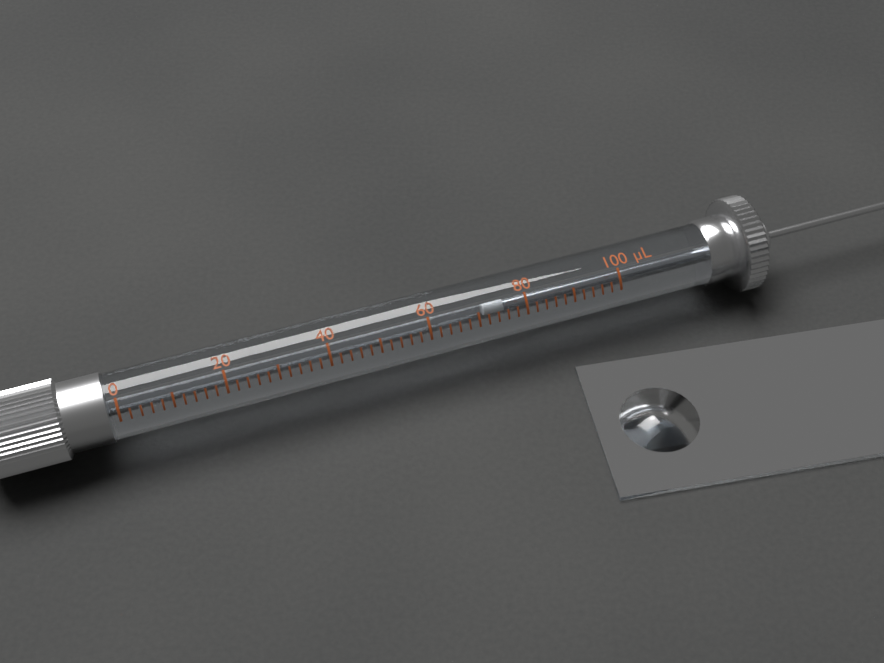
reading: 72 µL
